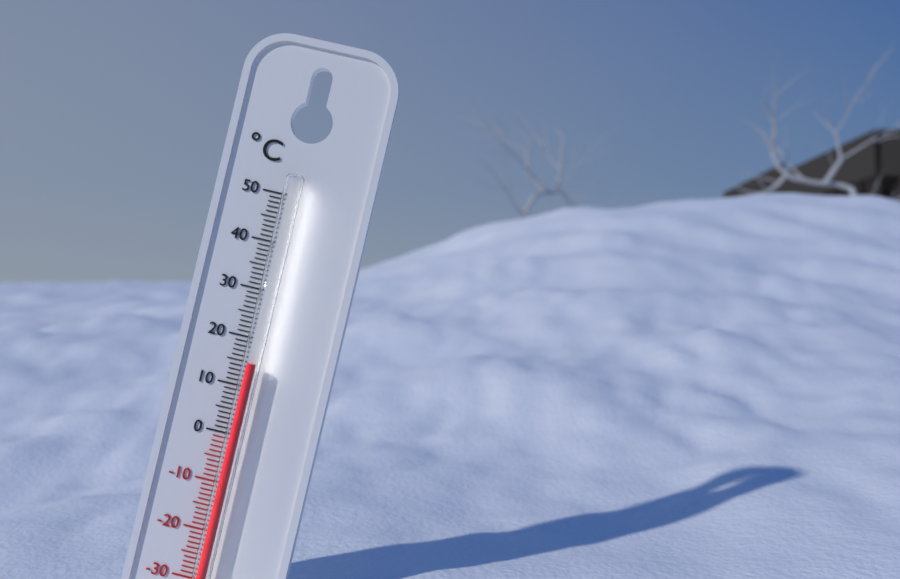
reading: 15 °C
